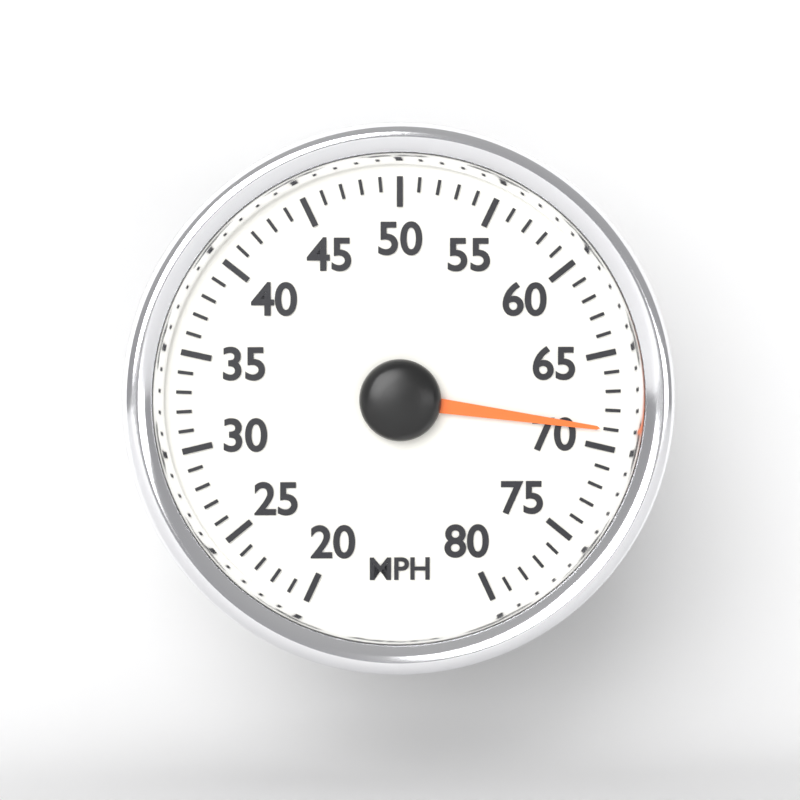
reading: 69 MPH
